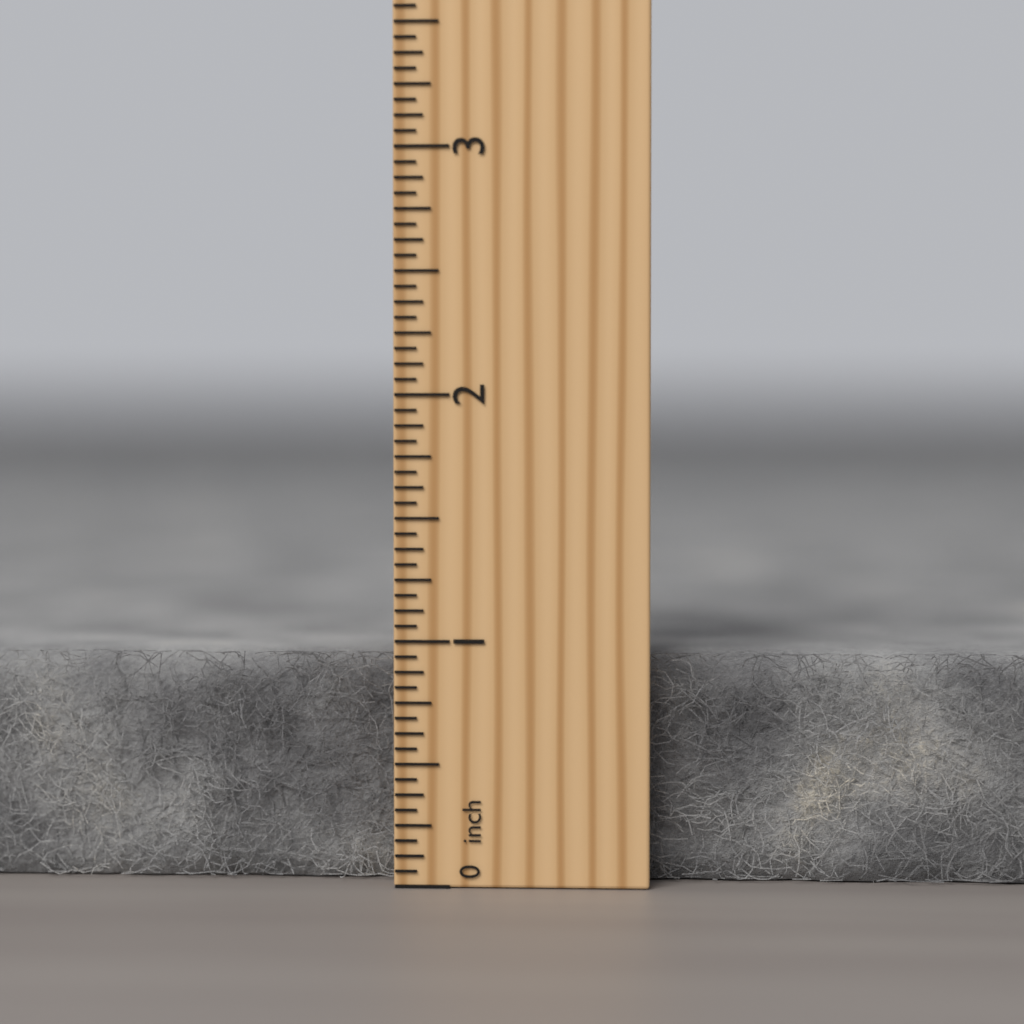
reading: 0.9375 inch
